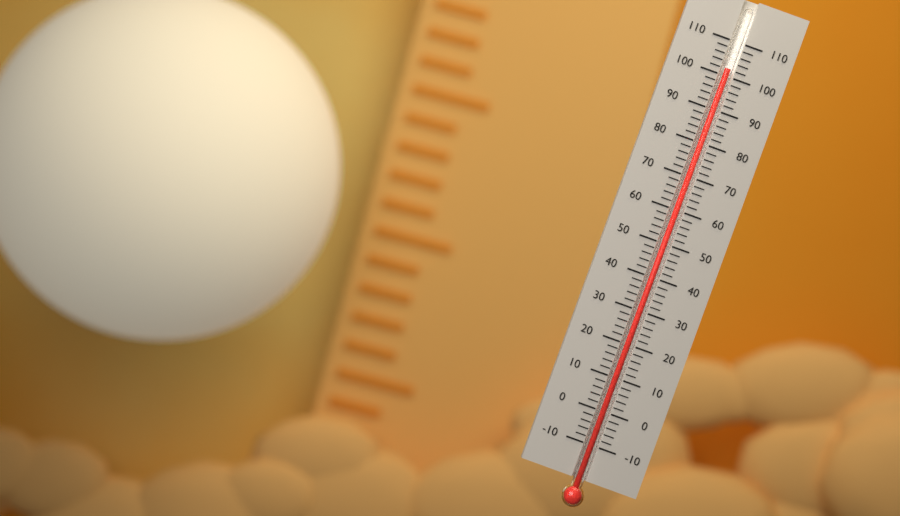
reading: 102 (no unit)
